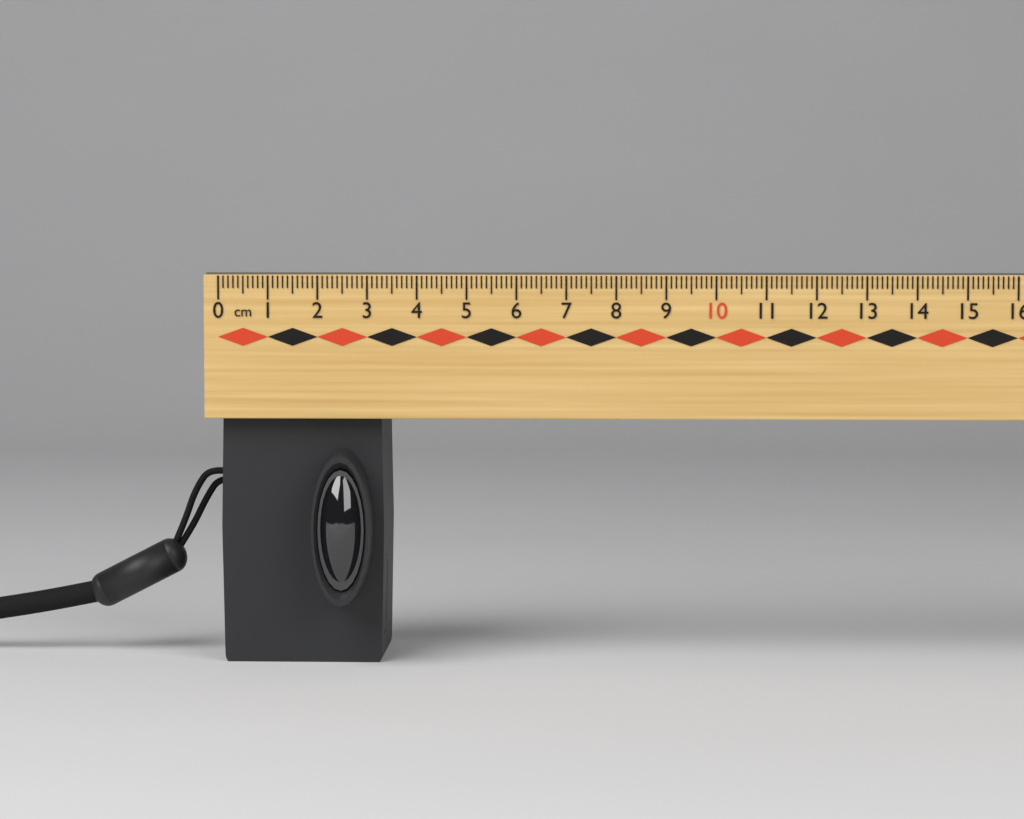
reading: 3.3 cm
